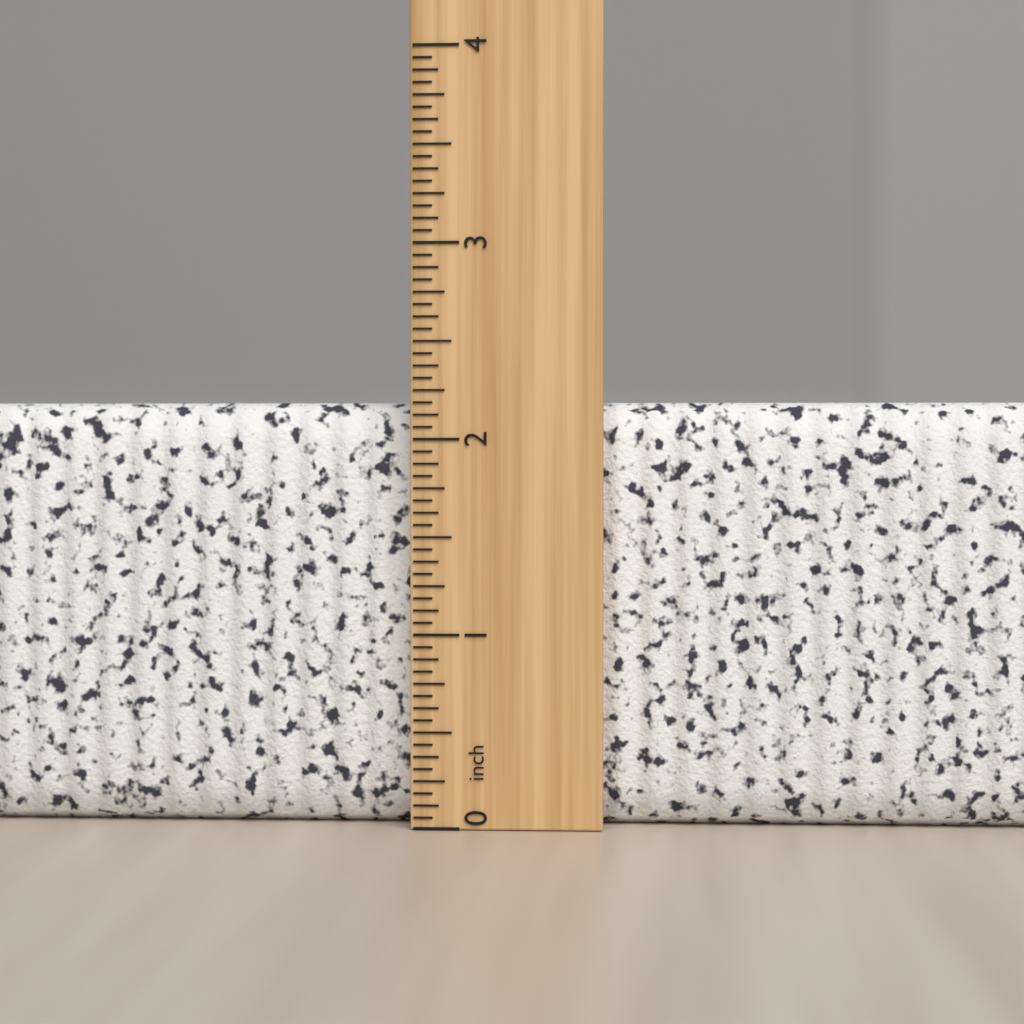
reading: 2.1875 inch
